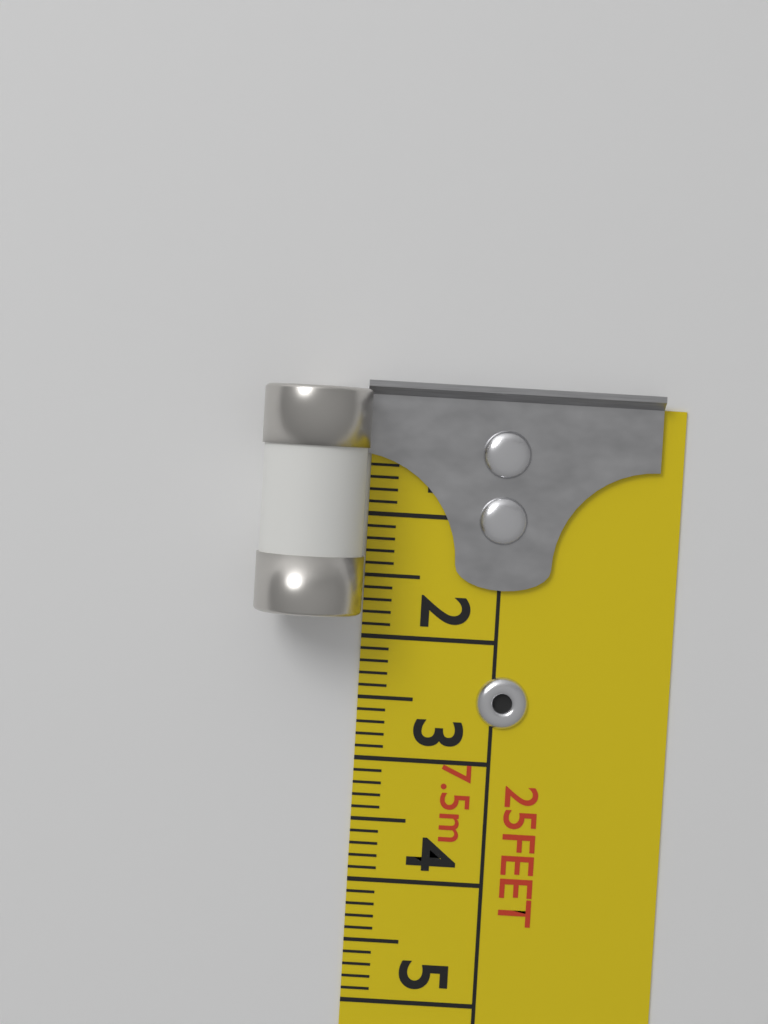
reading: 1.8 cm
